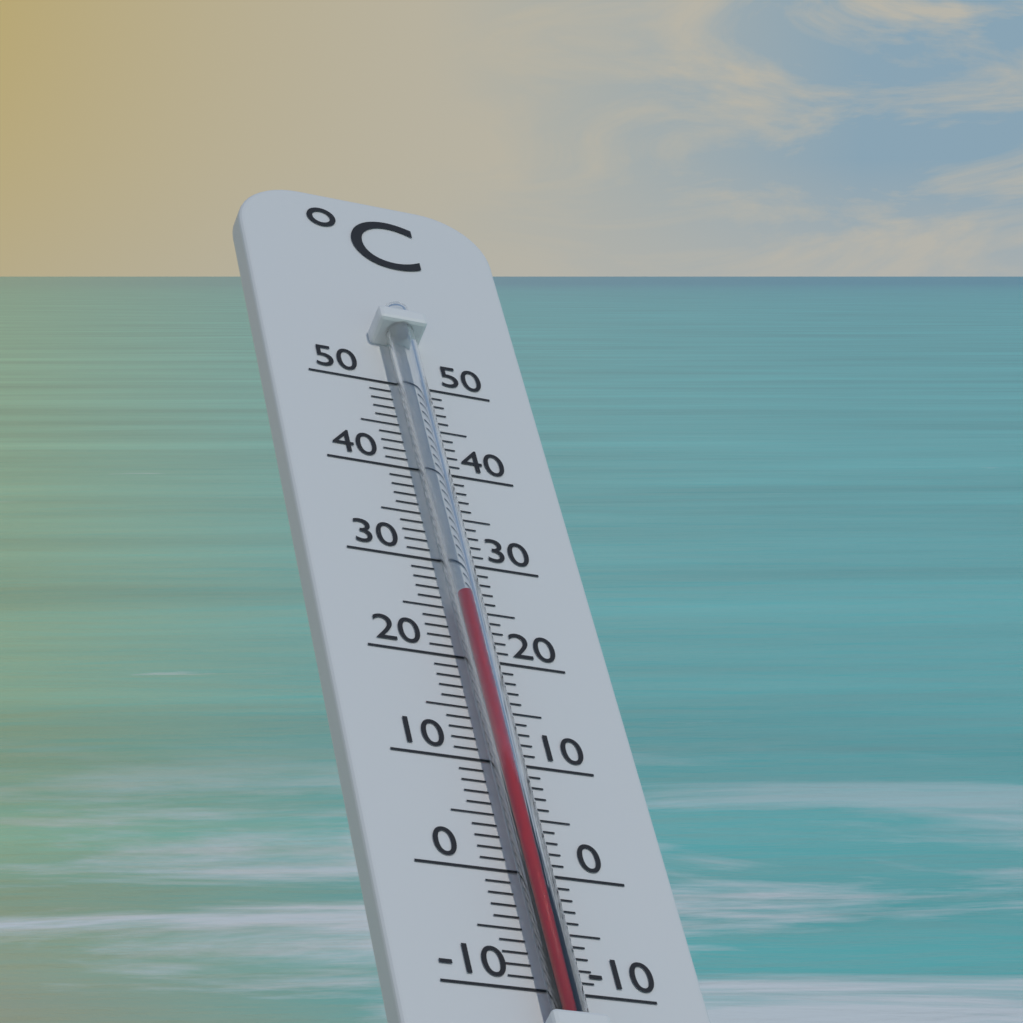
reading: 25 °C
